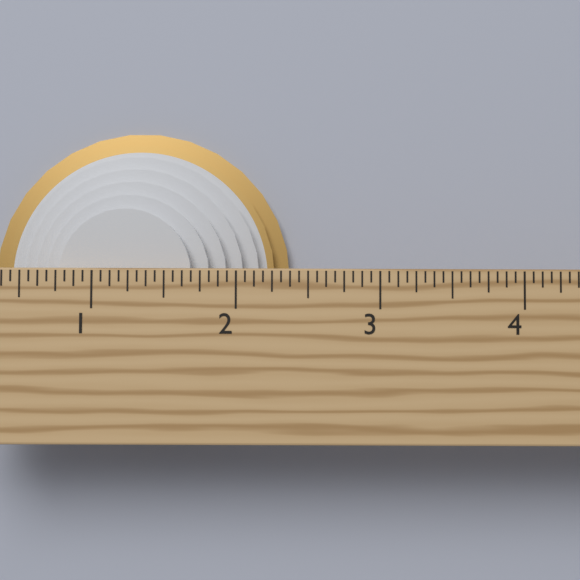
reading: 2.3750 in
